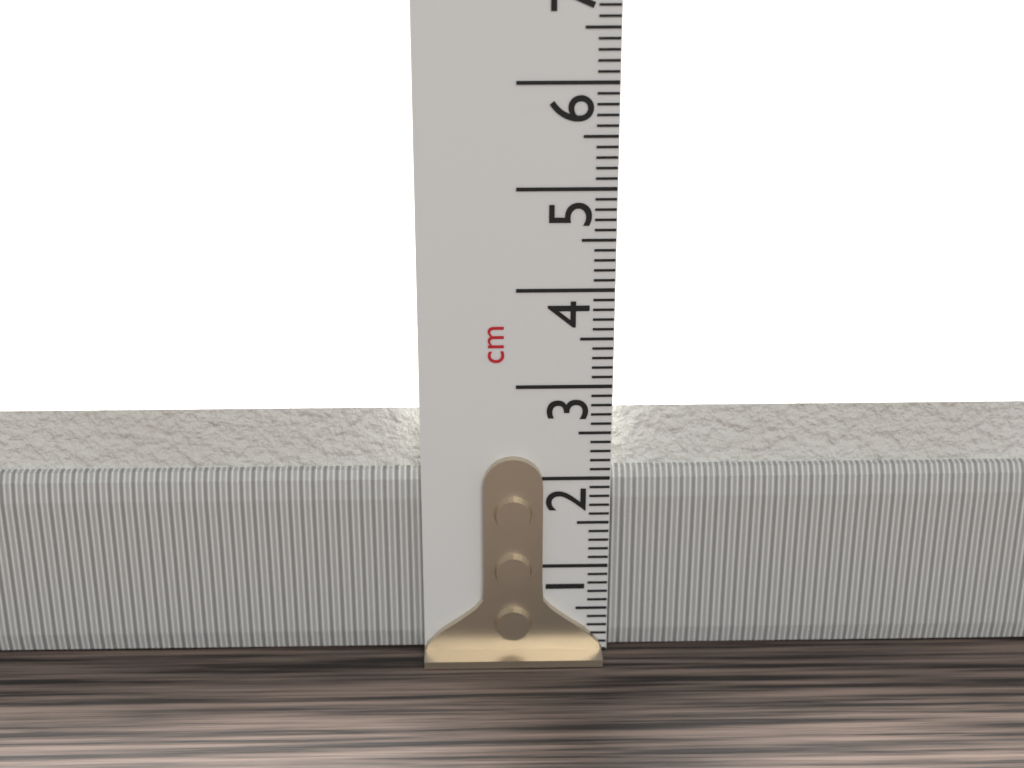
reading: 2.7 cm
